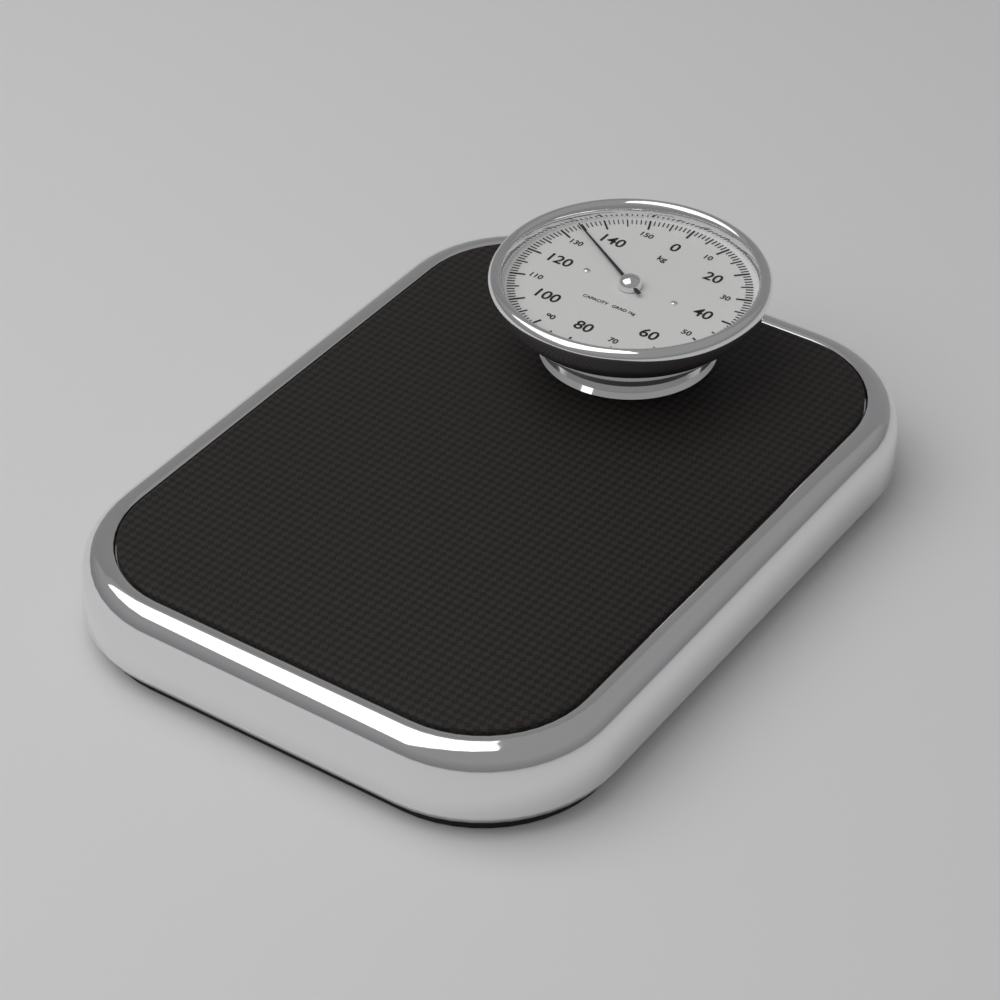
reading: 134 kg
